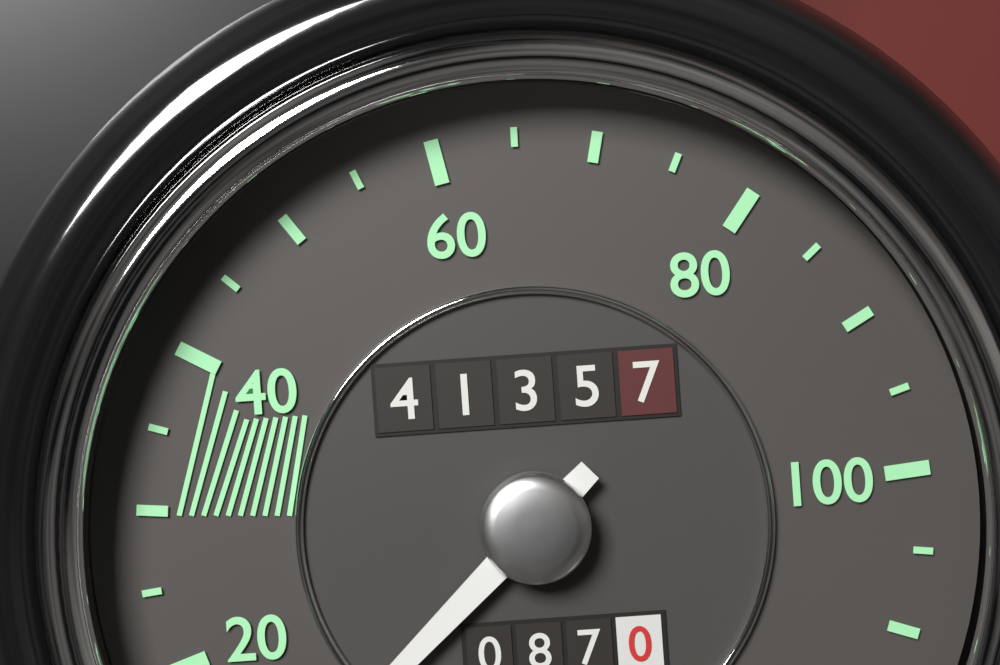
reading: 10 (no unit)
